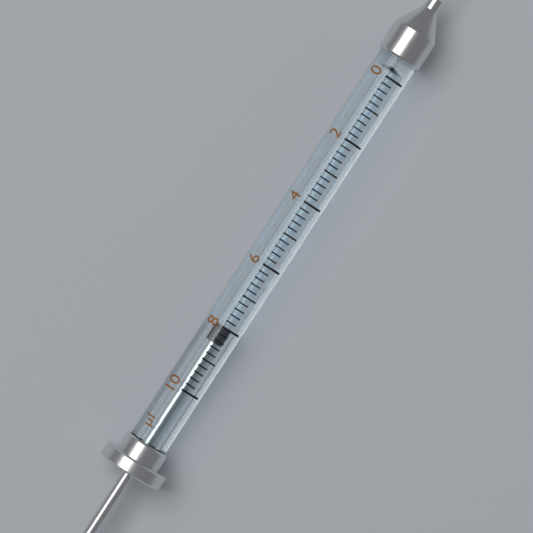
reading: 8.0 µl
